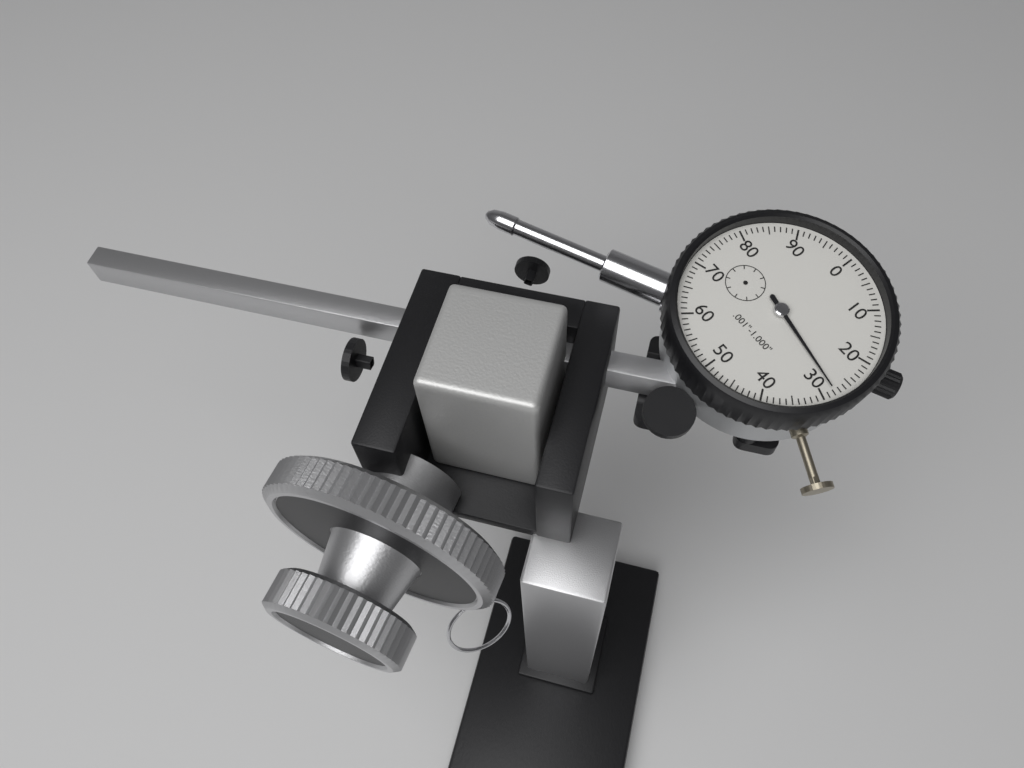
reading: 0.028 in
